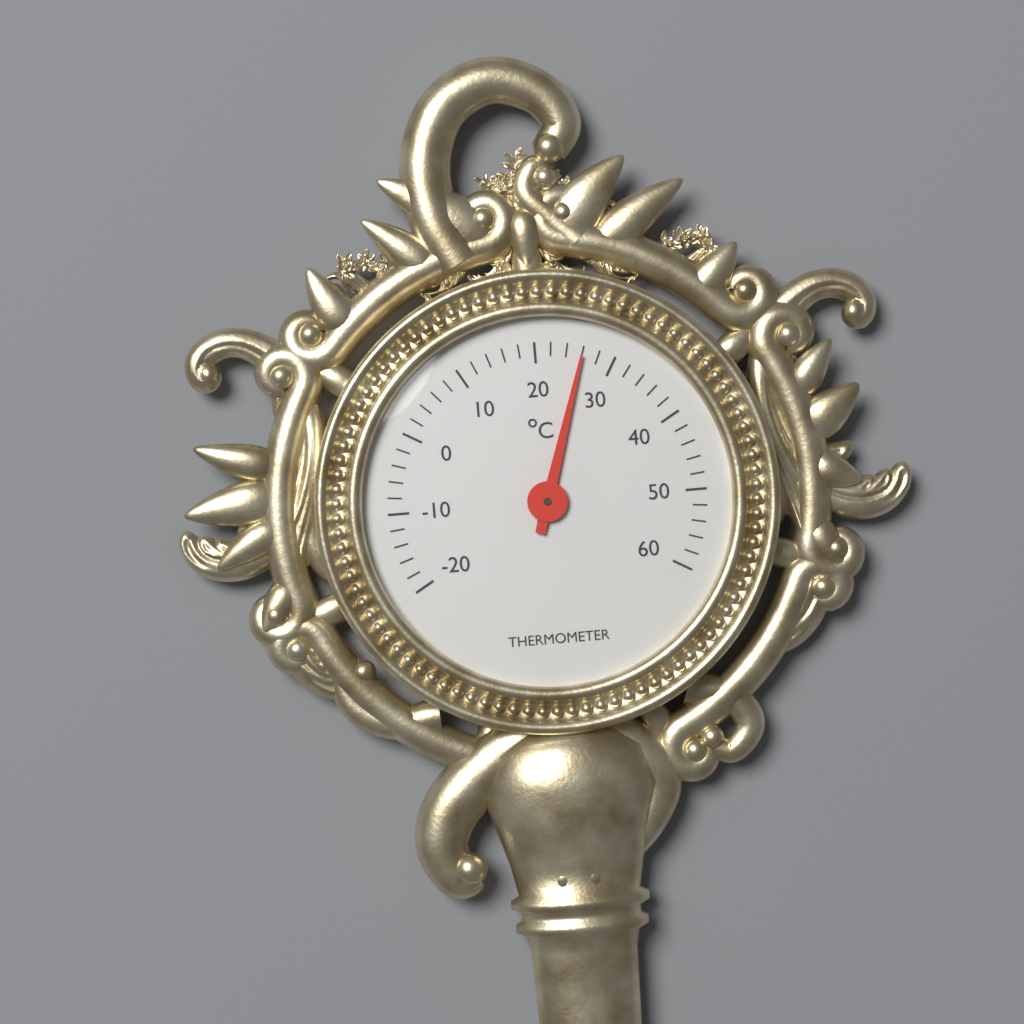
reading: 26 °C
